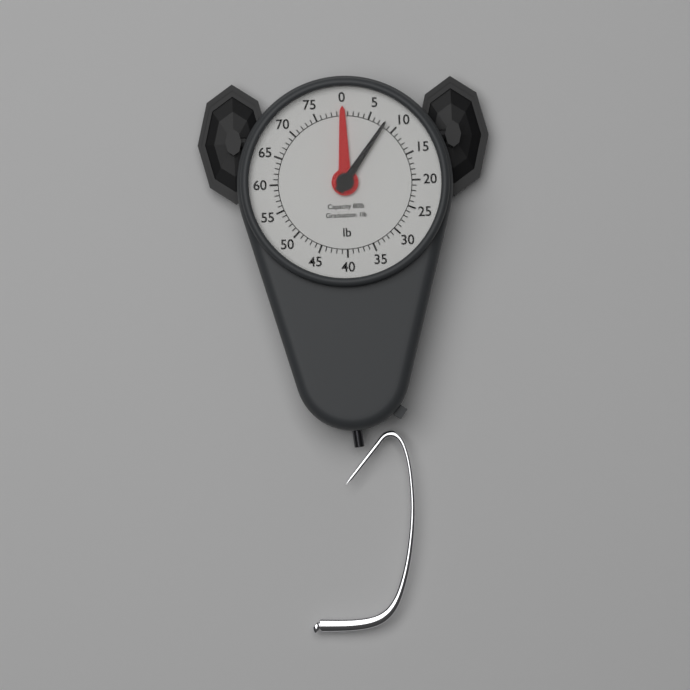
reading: 8 lb
